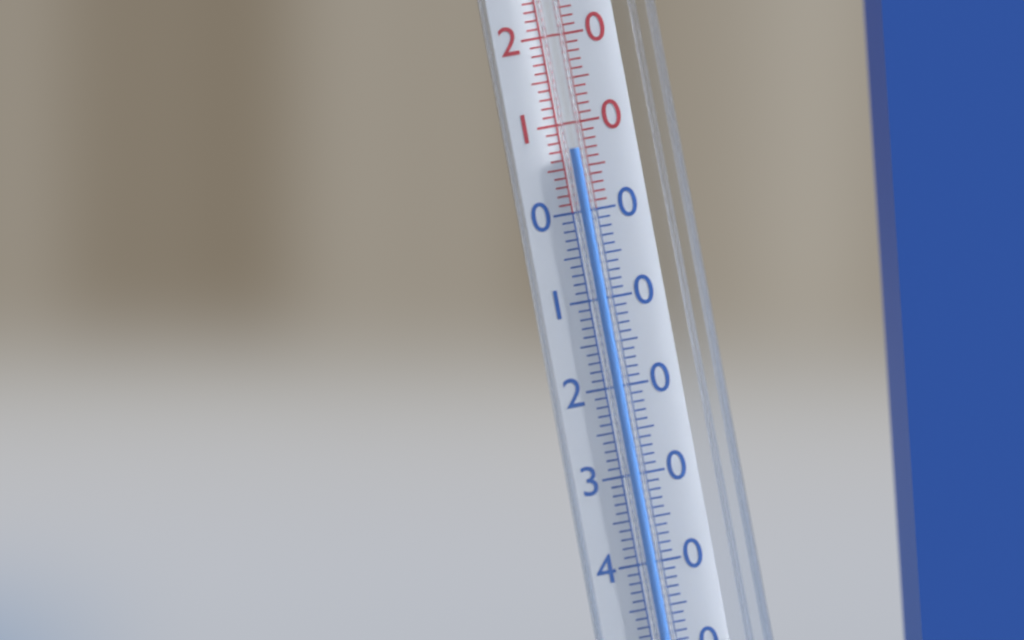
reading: 7 °C
